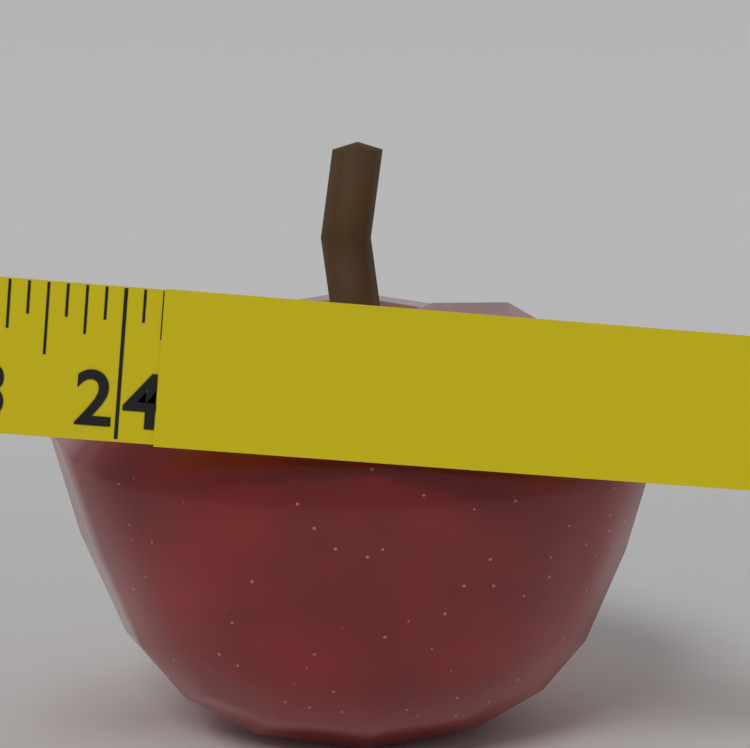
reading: 24.250 in
